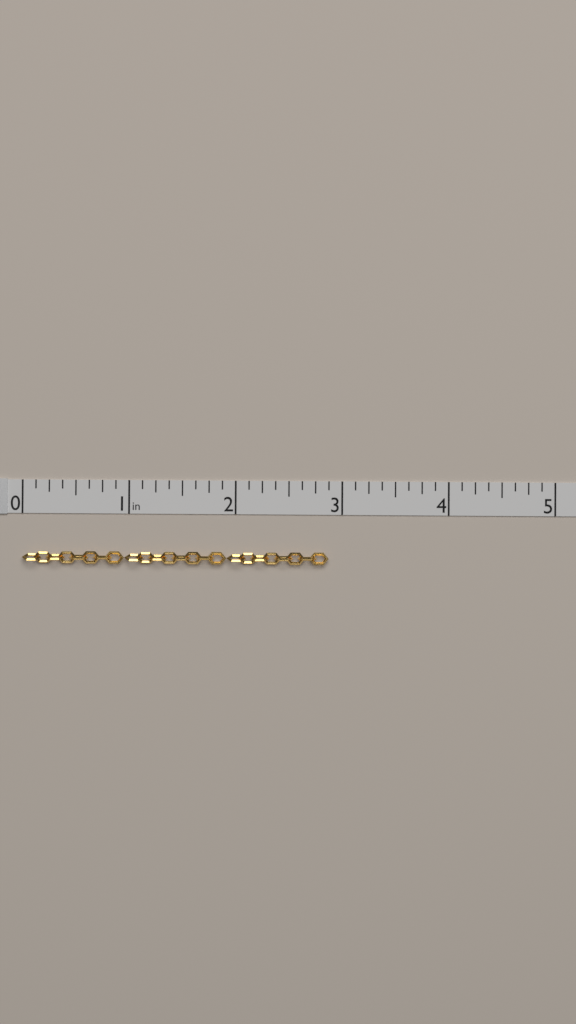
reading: 2.875 in
